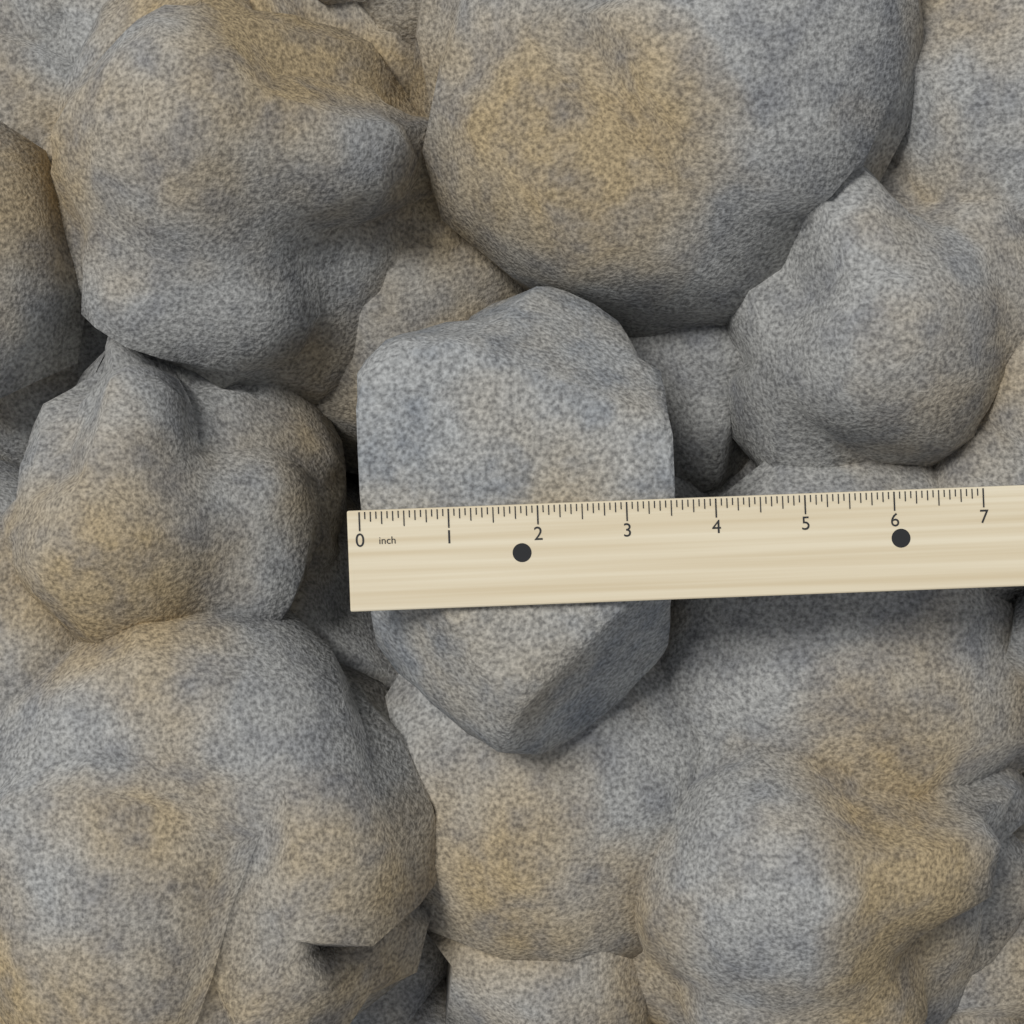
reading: 3.5625 inch
